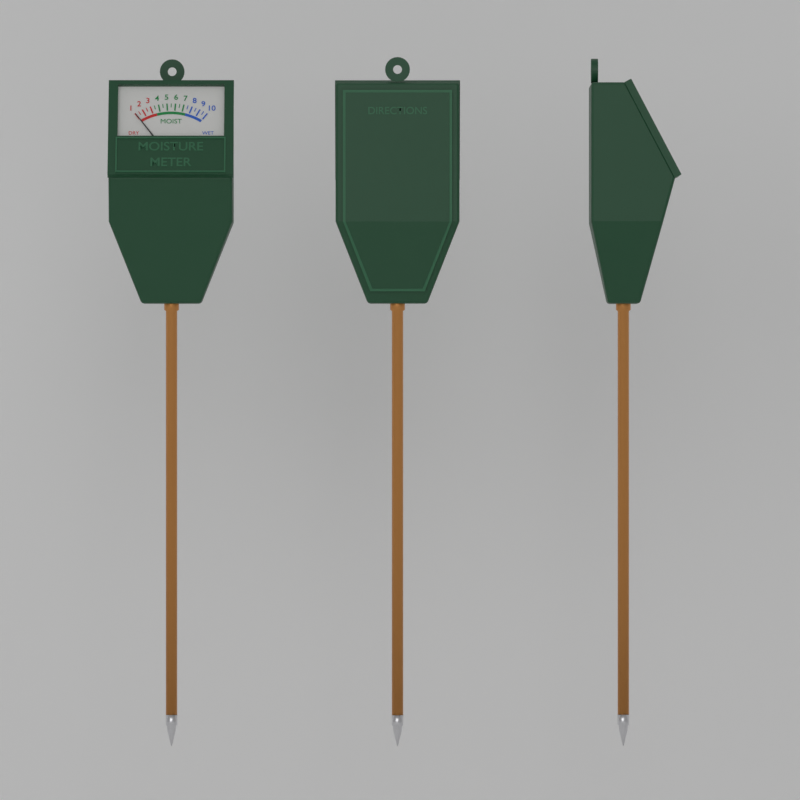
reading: 1.0 (no unit)
